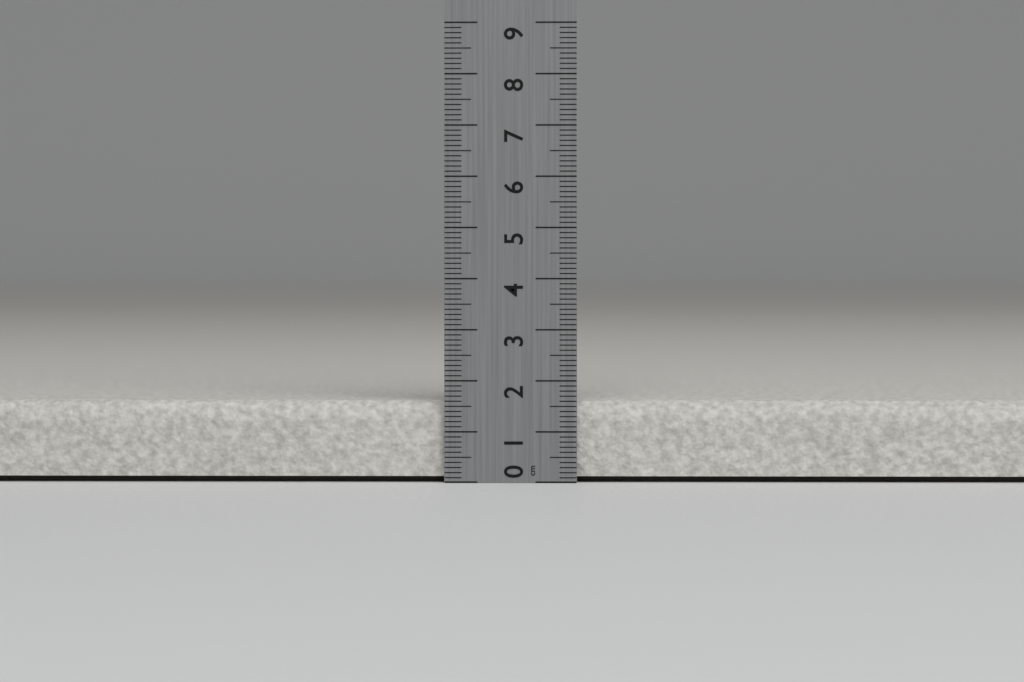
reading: 1.6 cm
